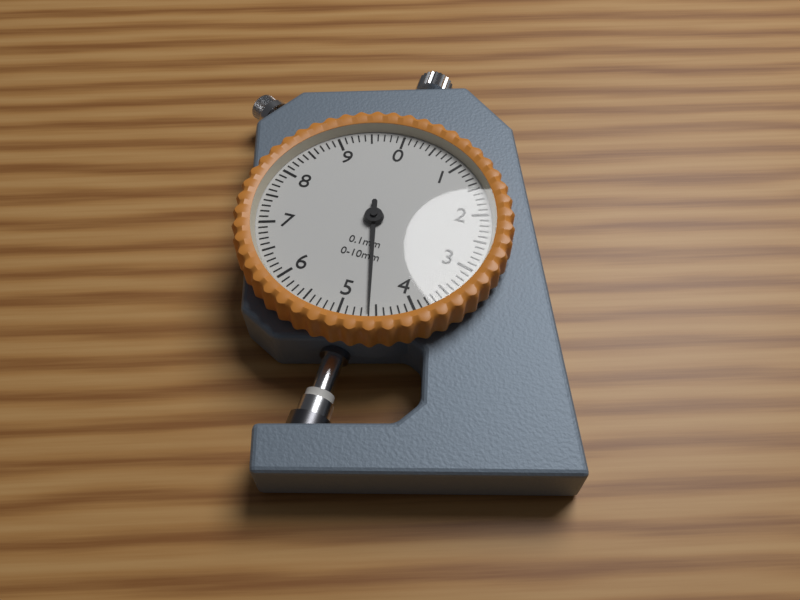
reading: 4.6 mm
